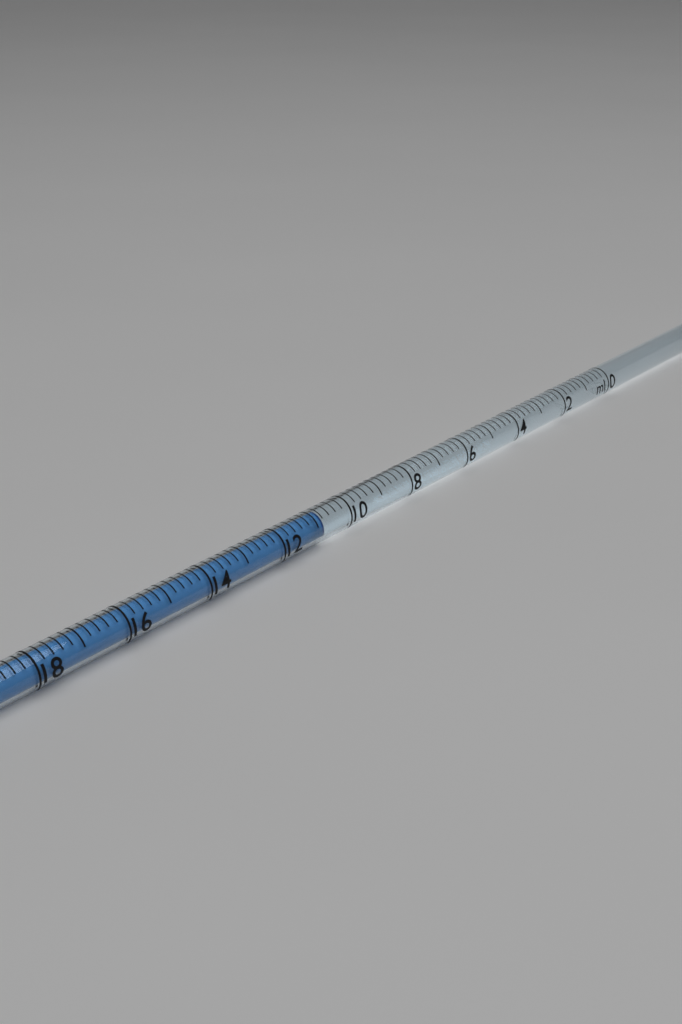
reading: 10.8 ml
